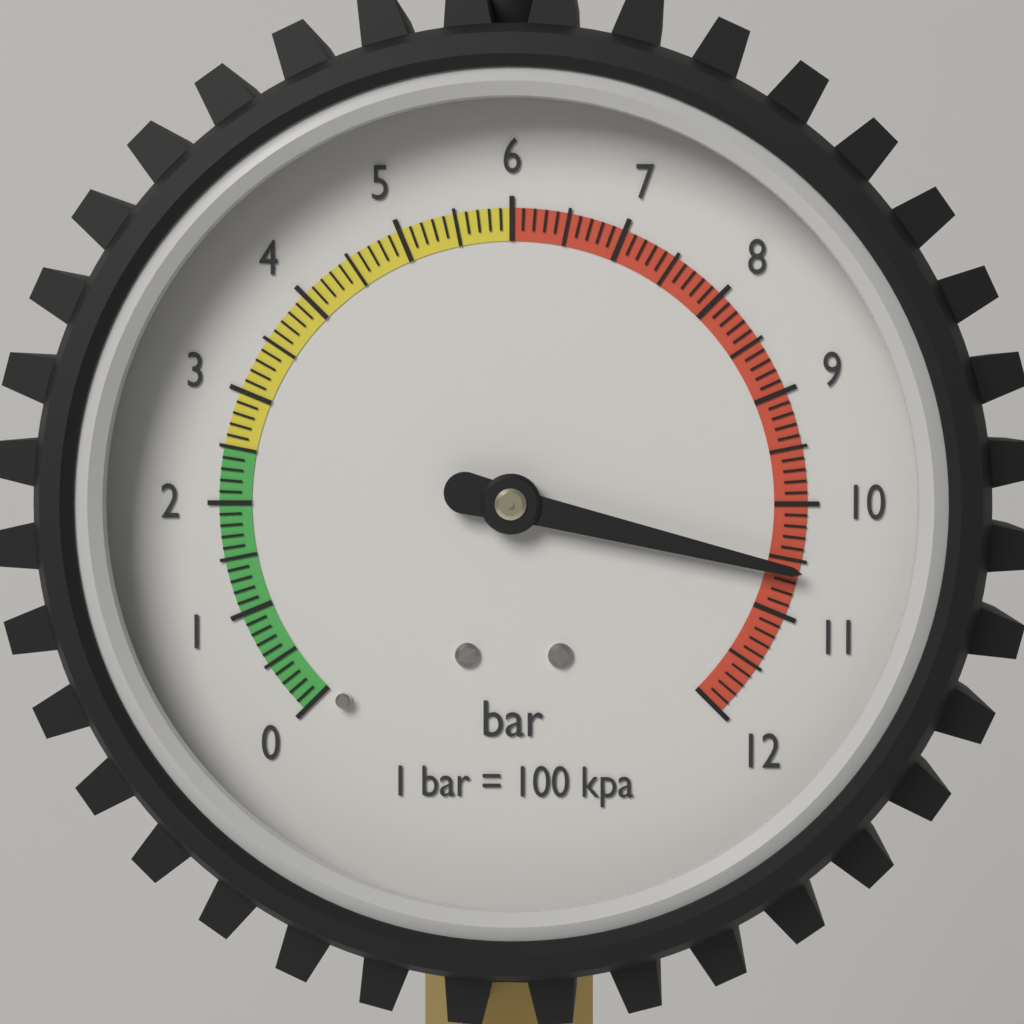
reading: 10.6 bar
